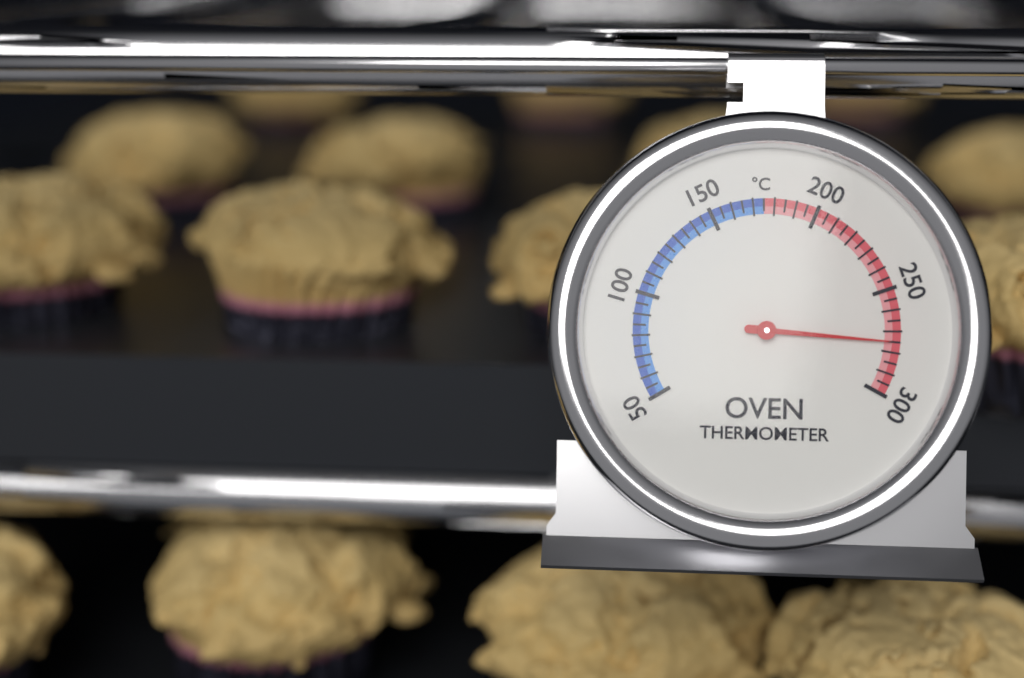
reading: 275 °C
